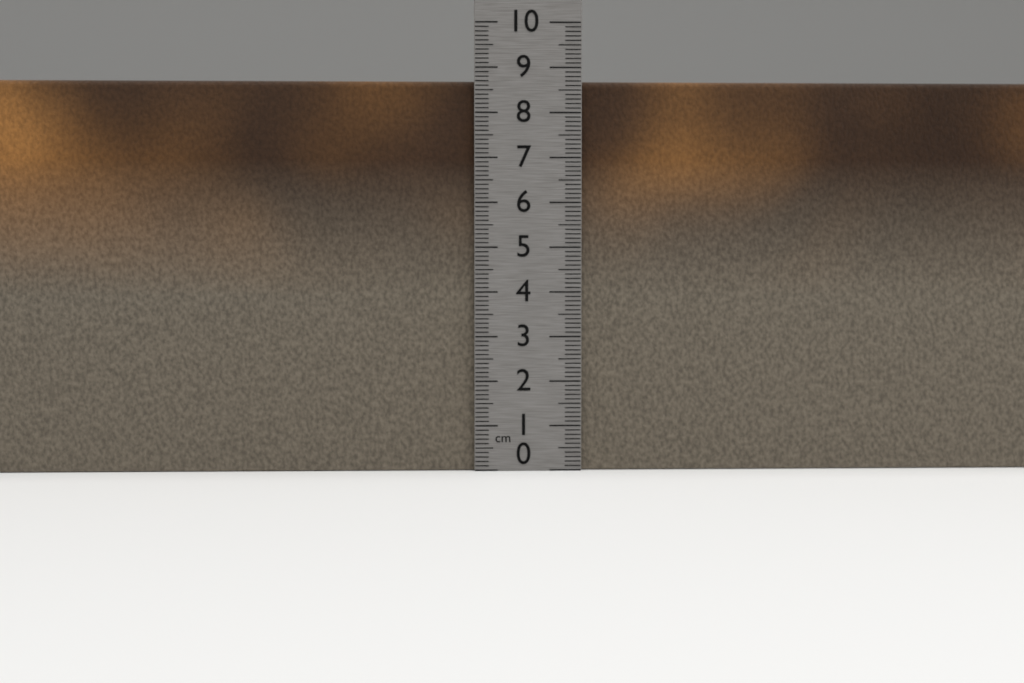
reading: 8.7 cm
